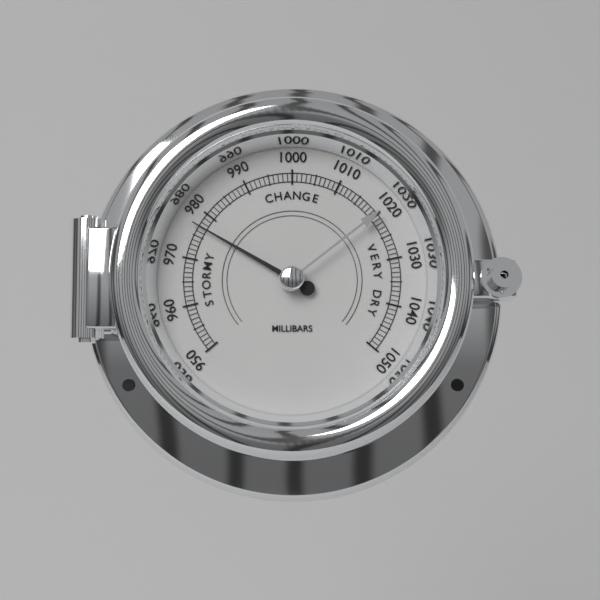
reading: 977 mbar
